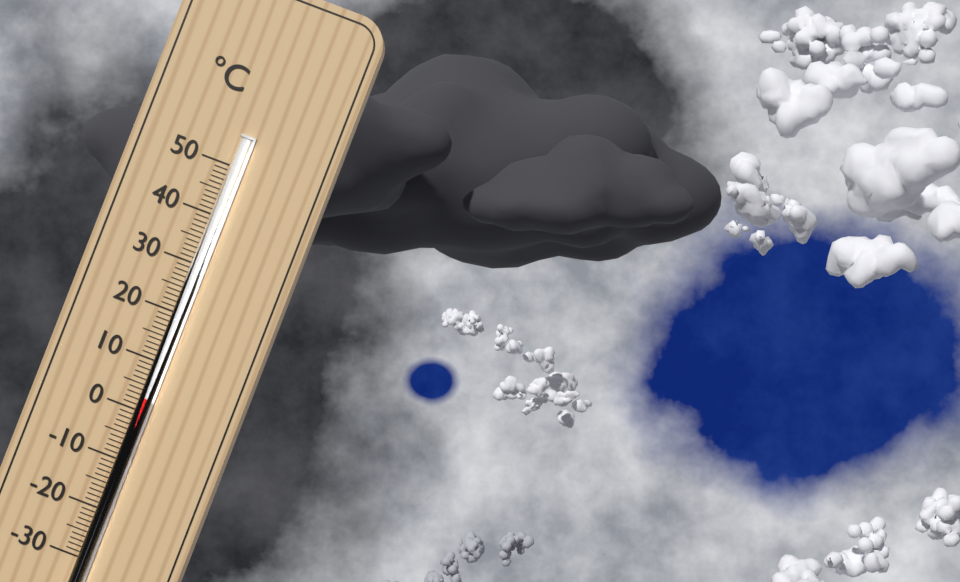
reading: 3 °C
